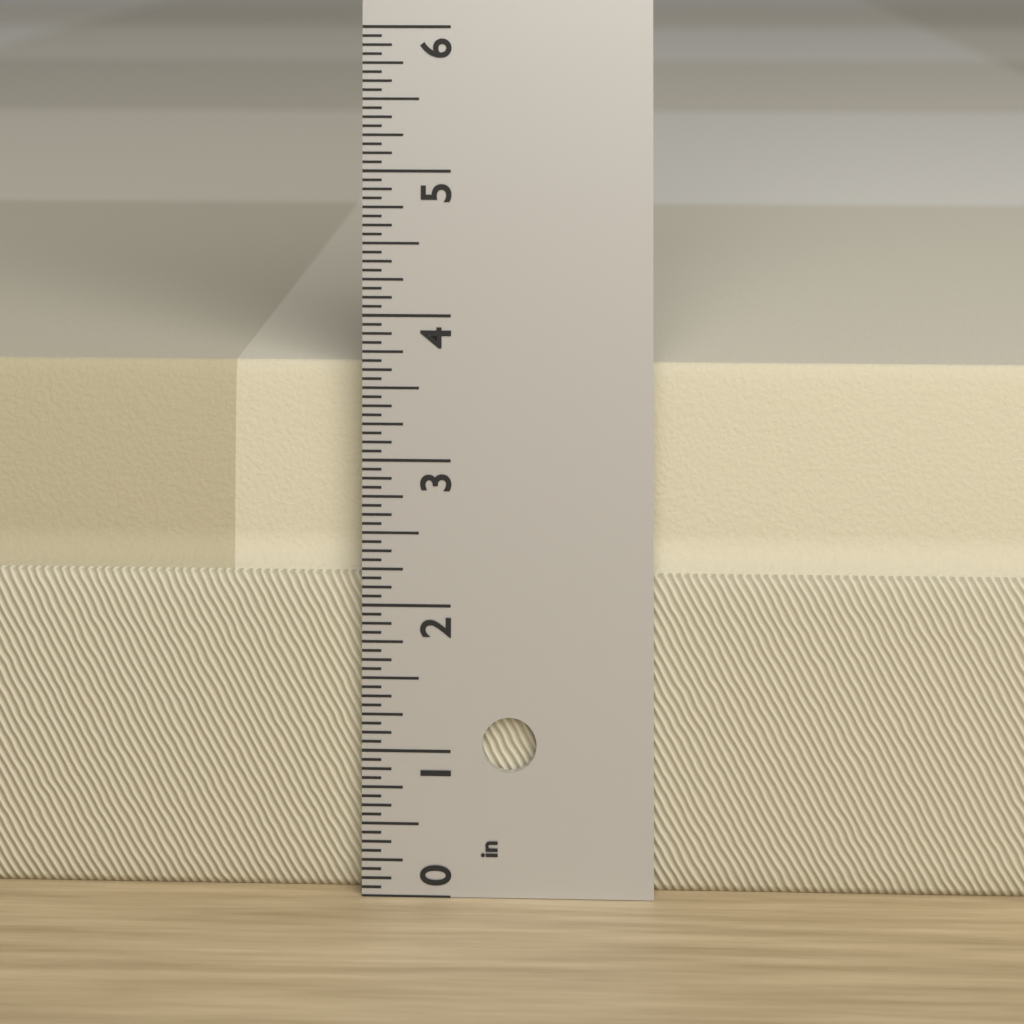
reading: 3.6250 in
